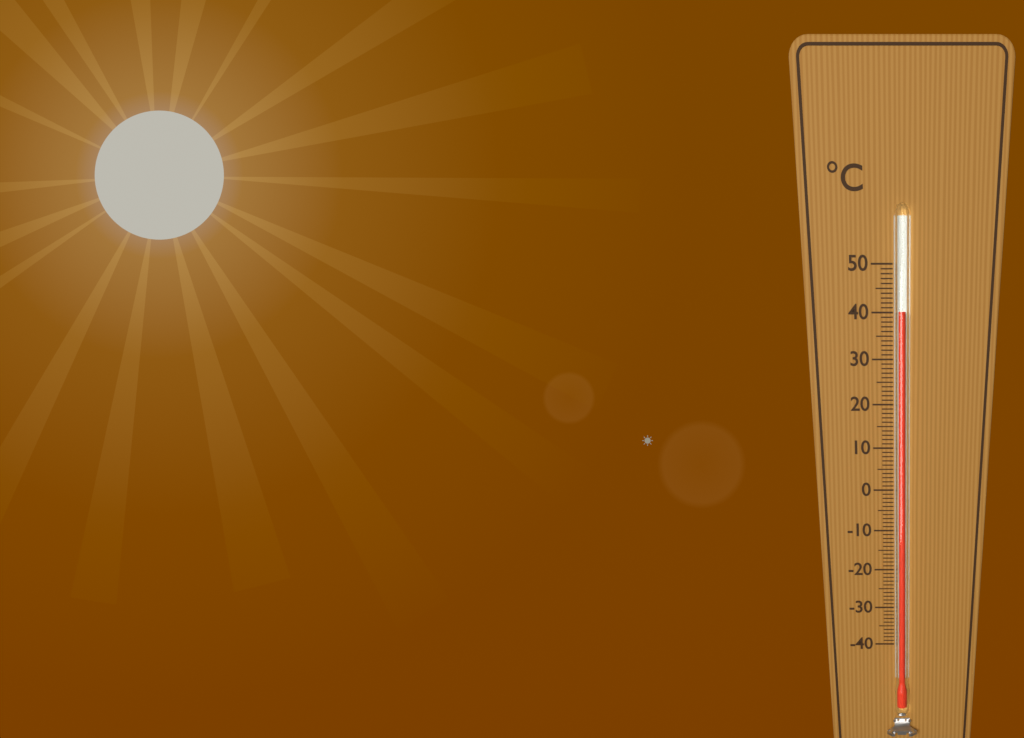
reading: 40 °C
